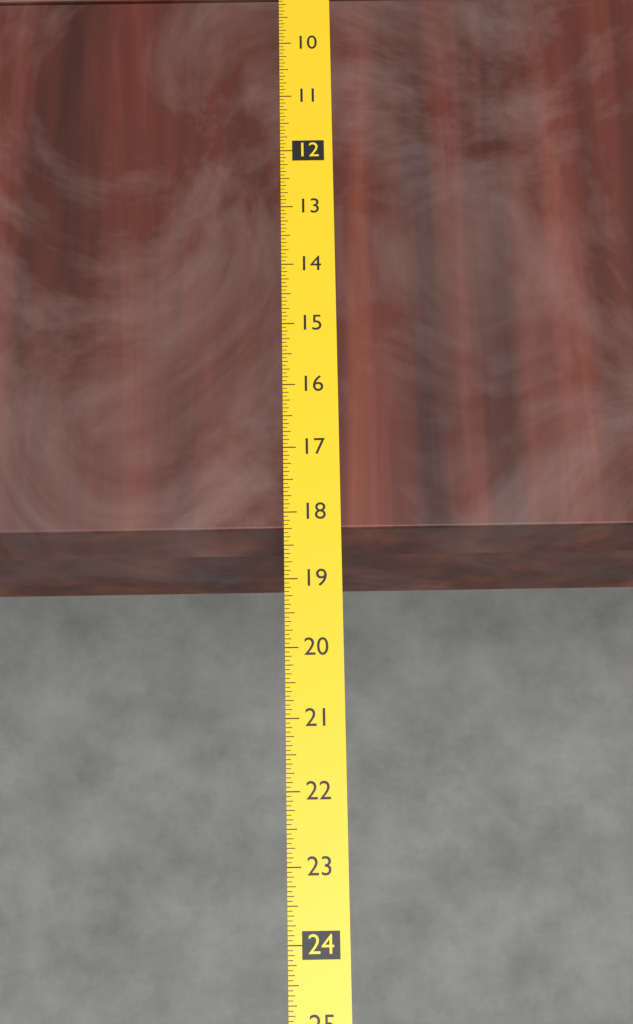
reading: 18.2500 (no unit)
